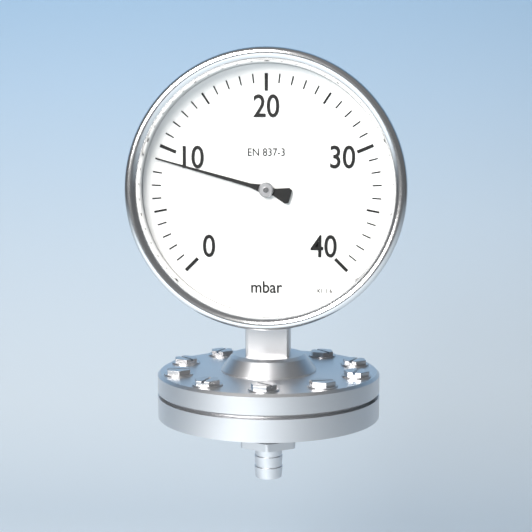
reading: 9 mbar
